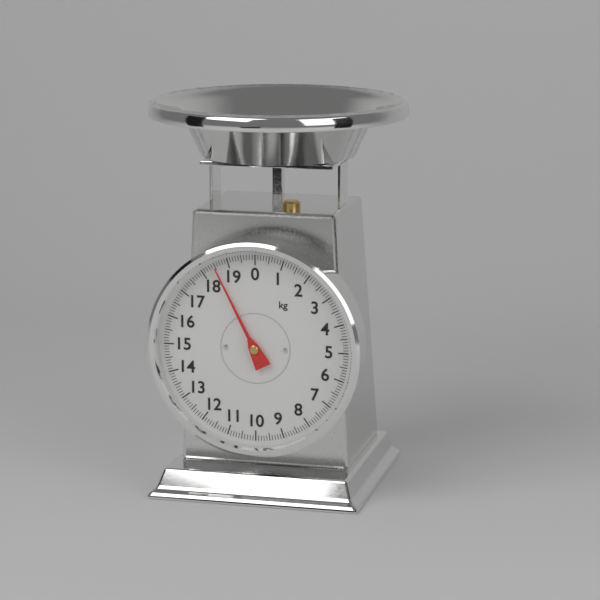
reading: 18.5 kg
